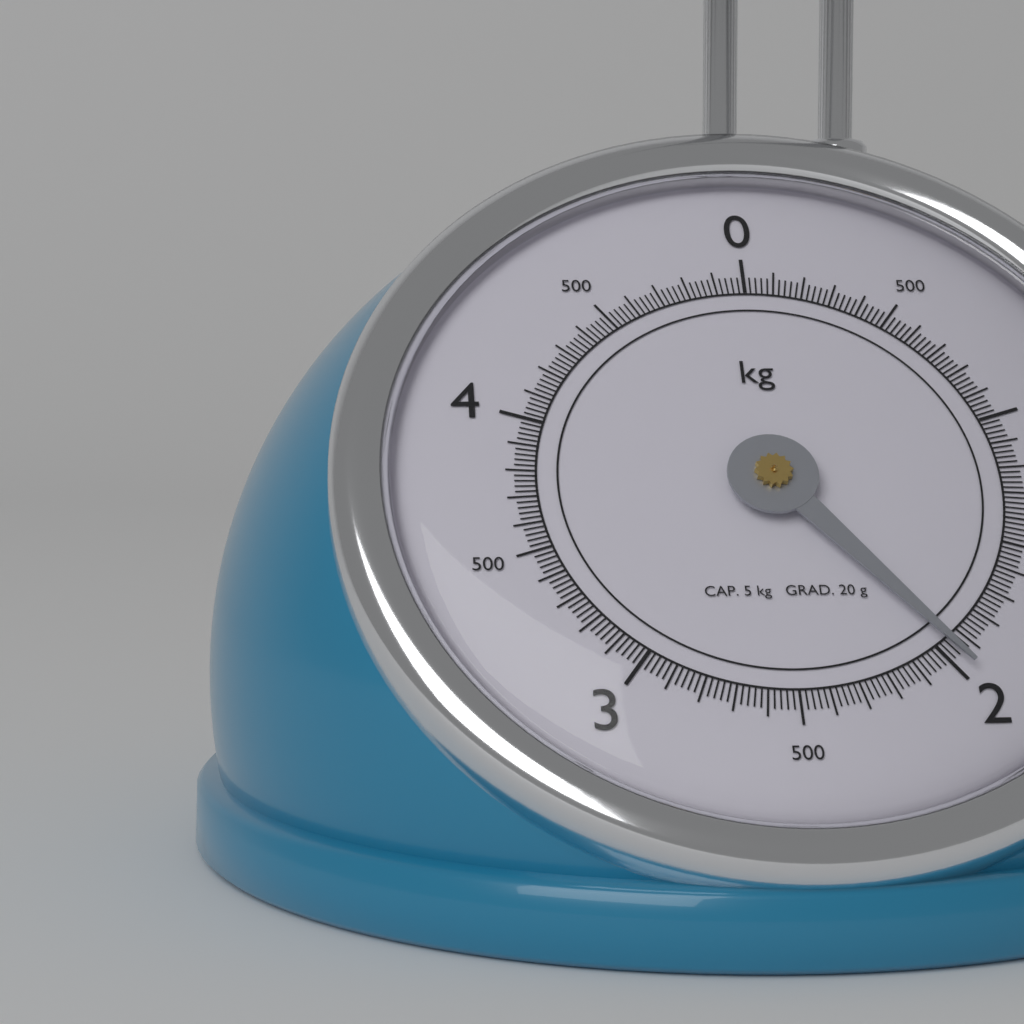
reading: 1.96 kg
